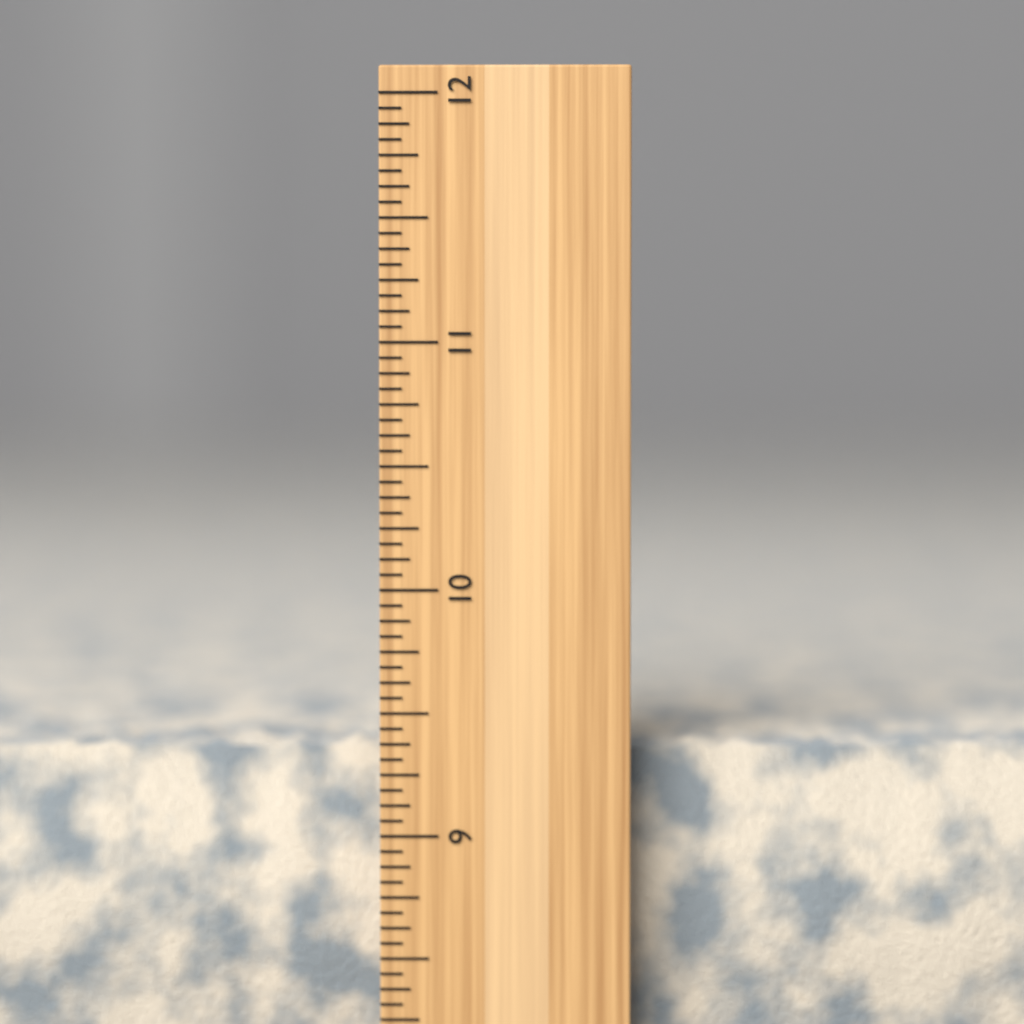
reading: 9.3750 inch
